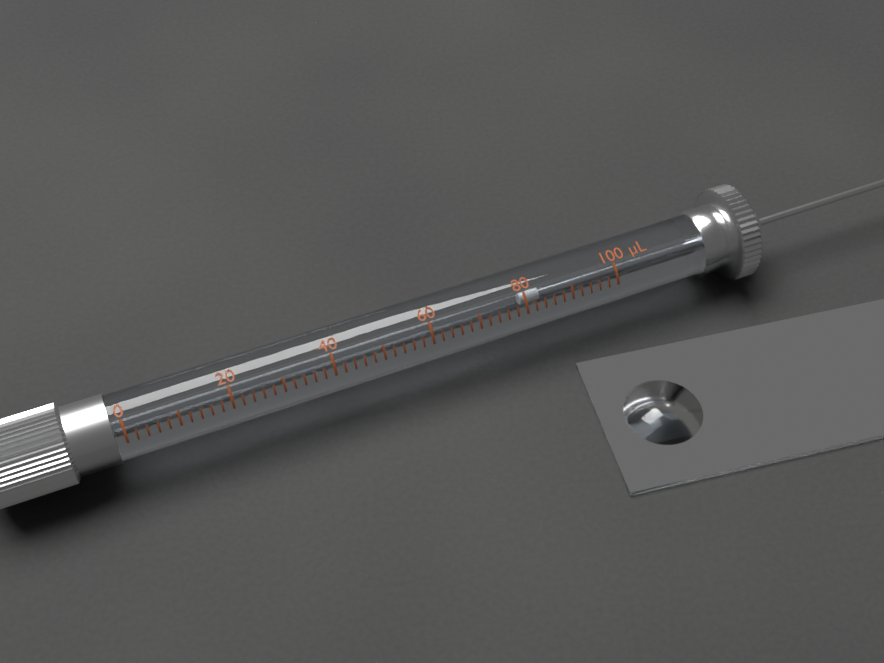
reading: 80 µL
